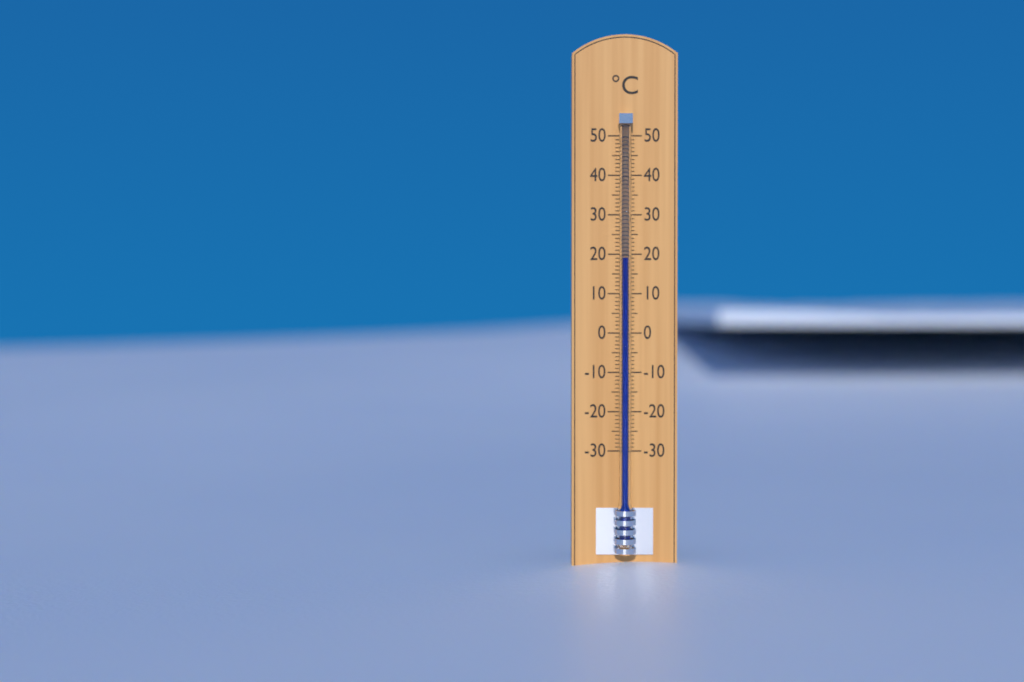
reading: 19 °C
